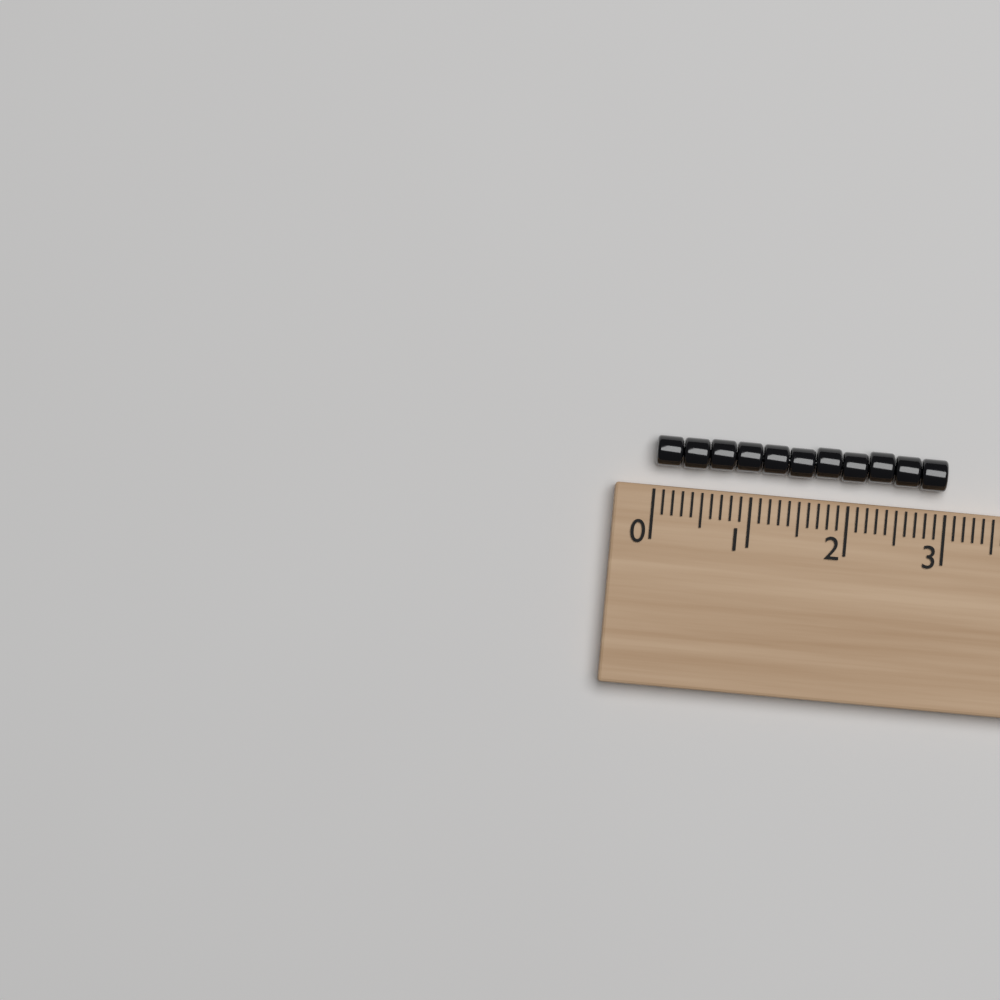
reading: 3.0 (no unit)
